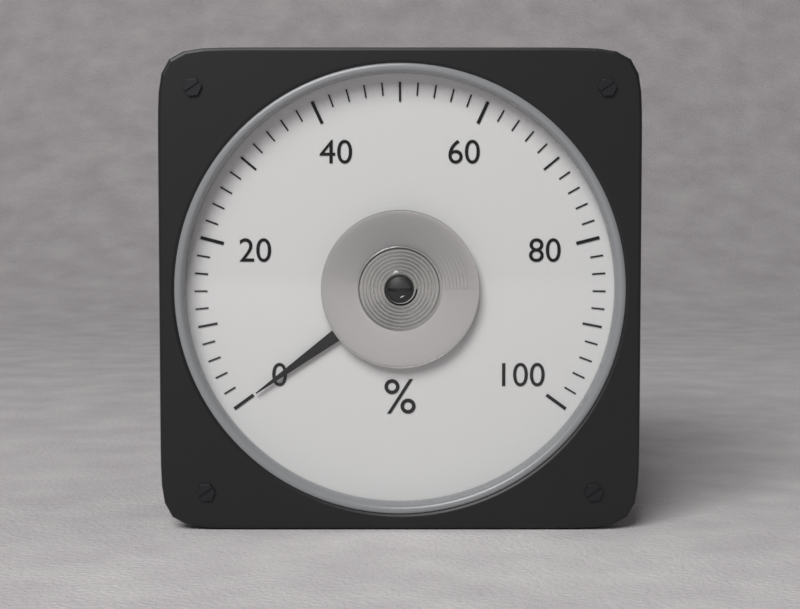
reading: 0 %
